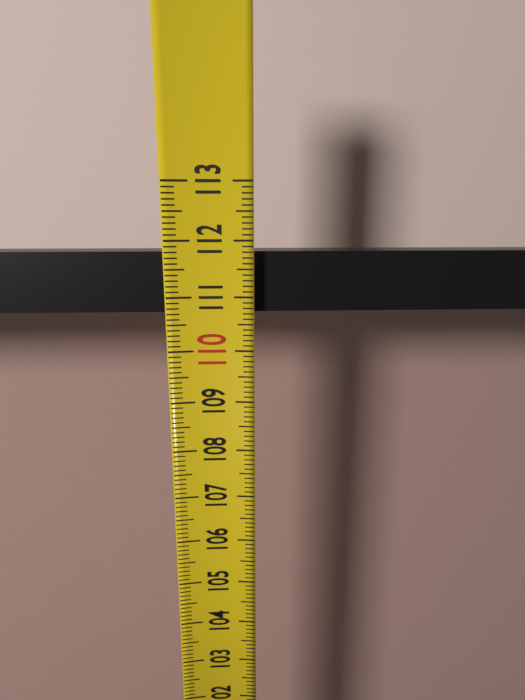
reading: 111.8 (no unit)
